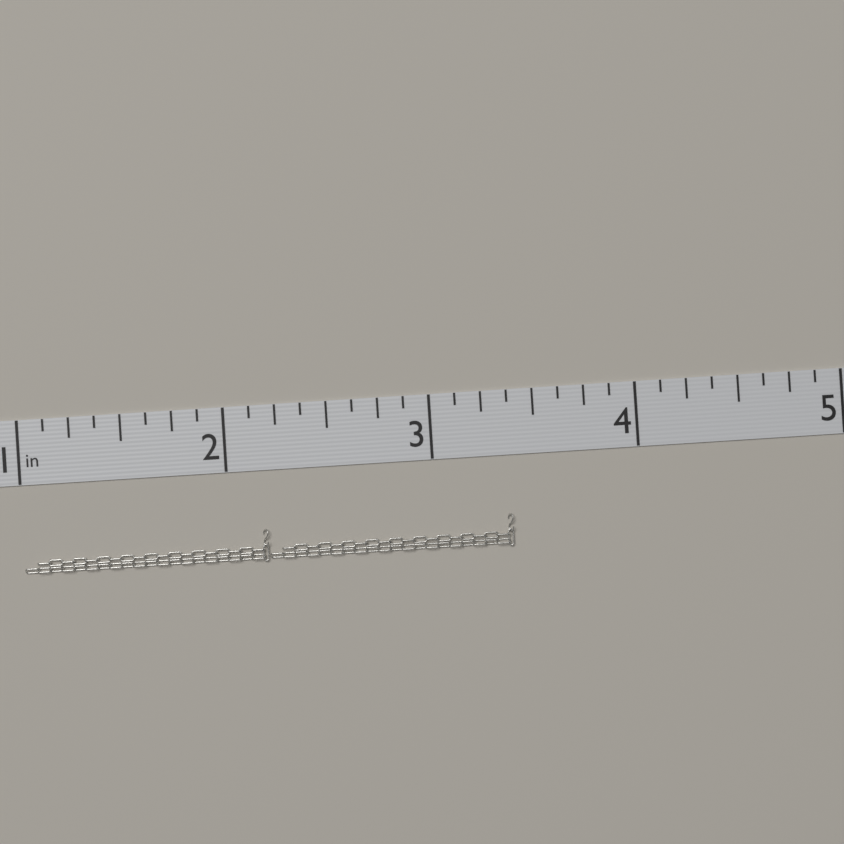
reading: 3.375 in
